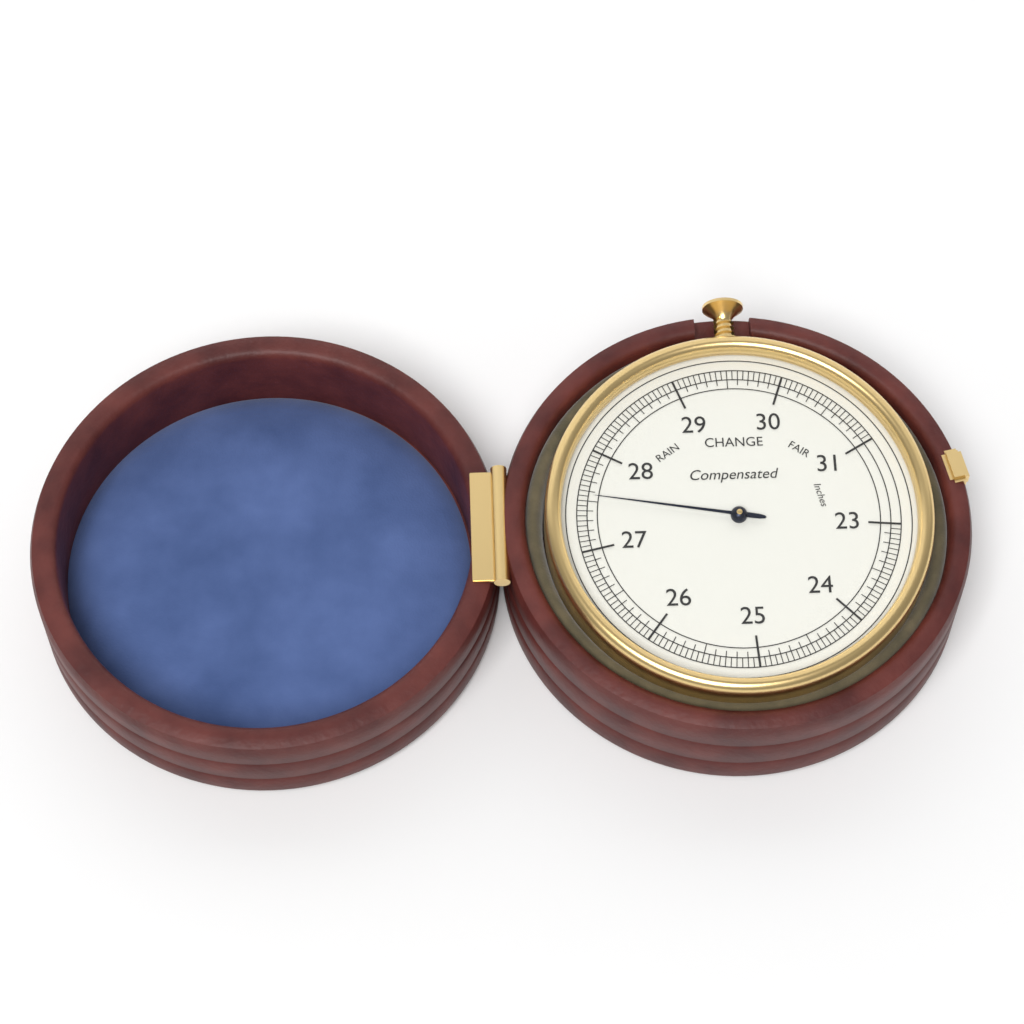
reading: 27.55 inches
